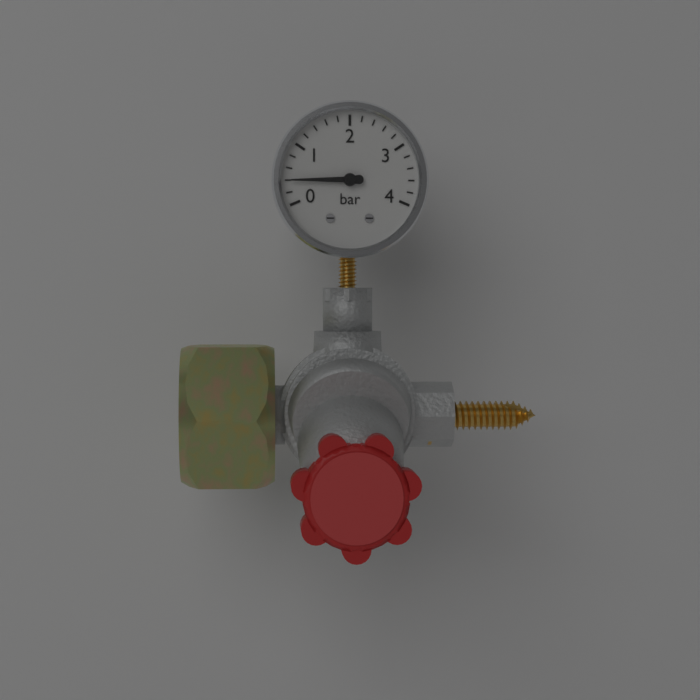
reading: 0.4 bar
